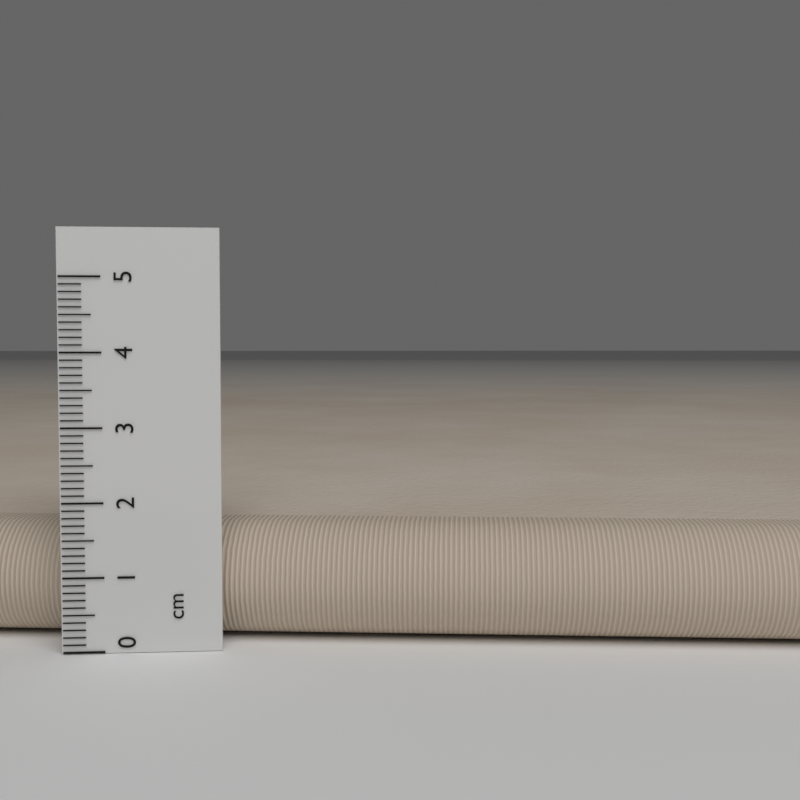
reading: 1.6 cm
